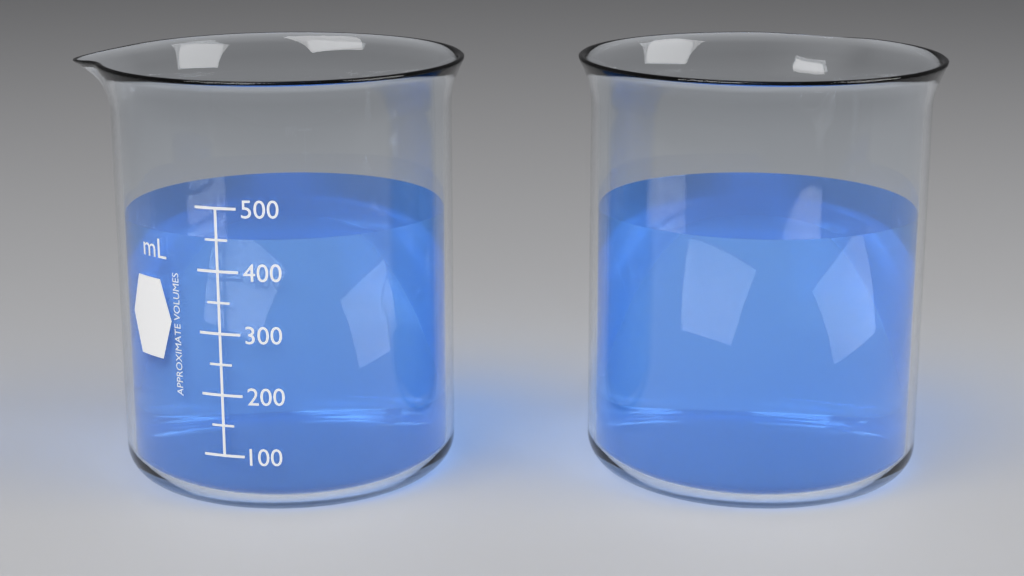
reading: 450 mL
